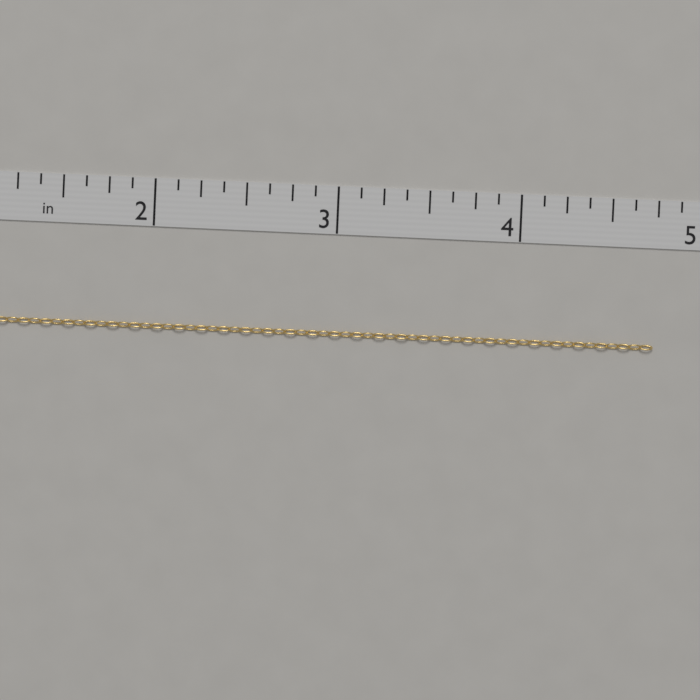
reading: 4.750 in
